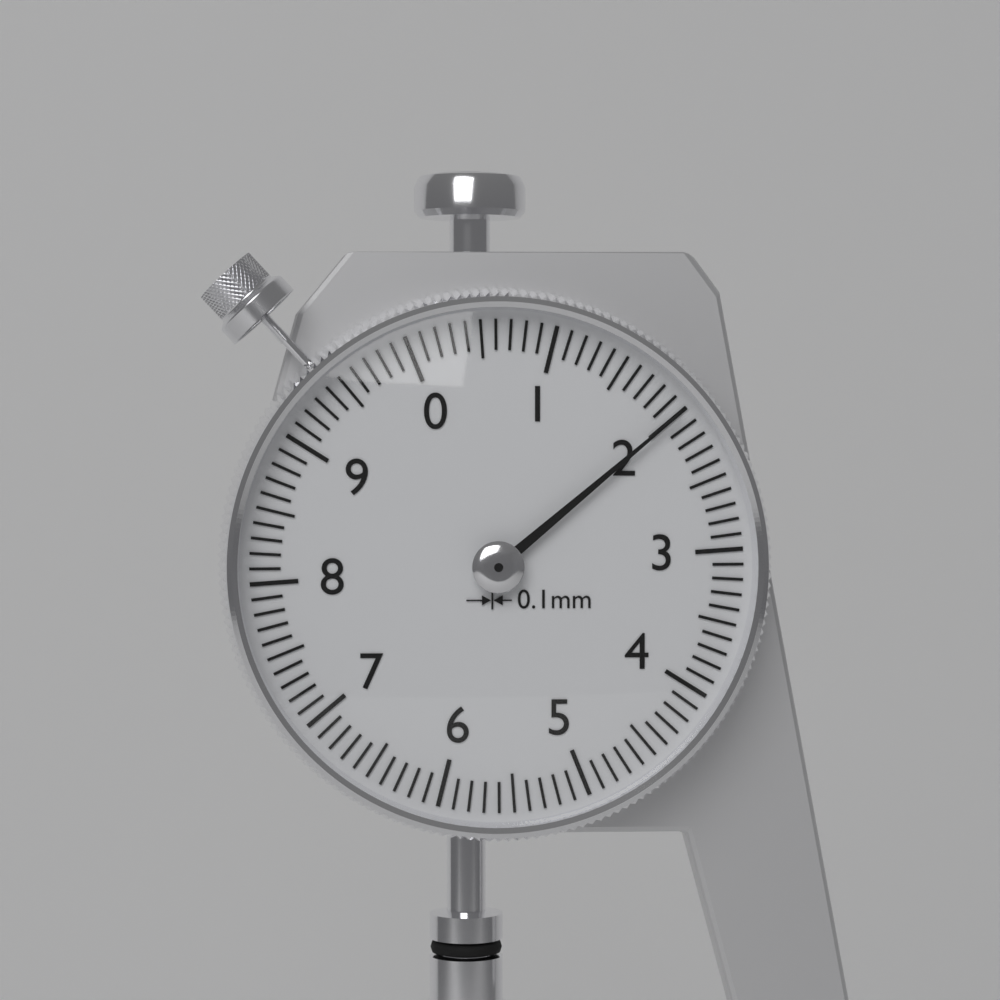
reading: 2.0 mm
